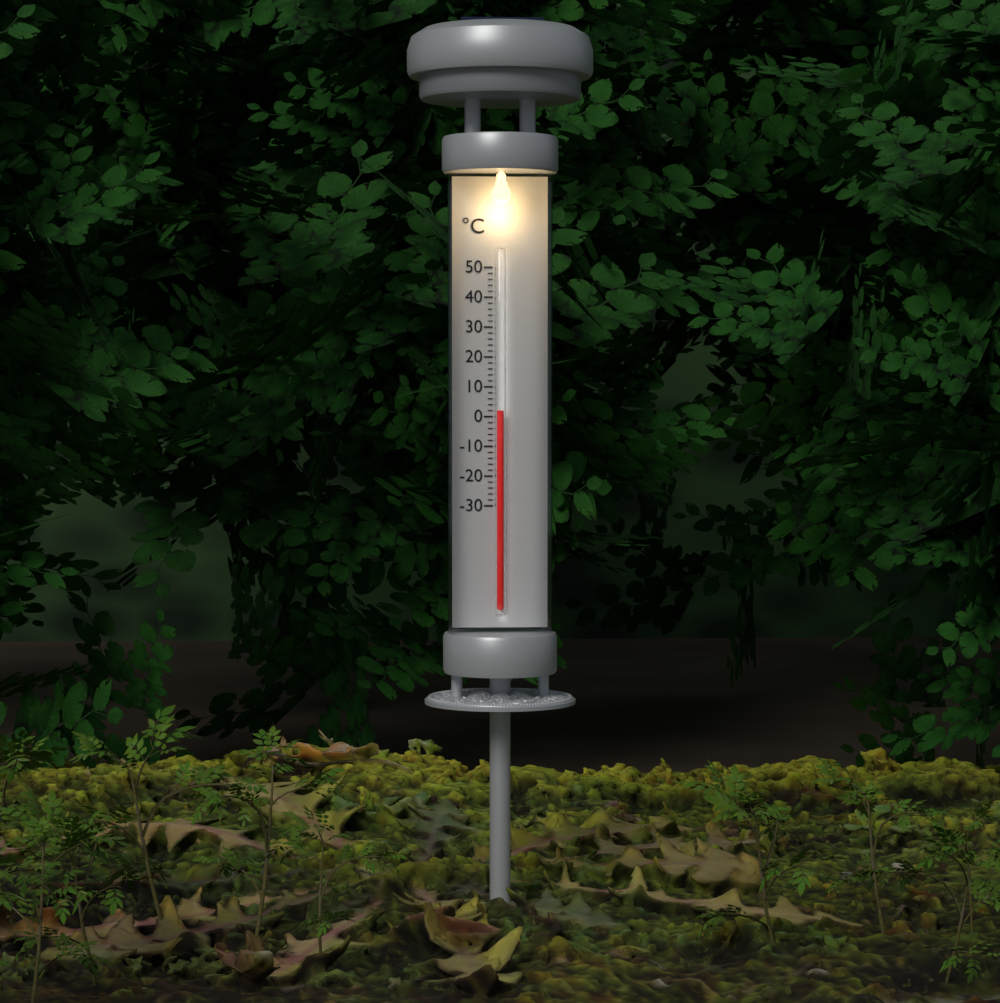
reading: 2 °C
